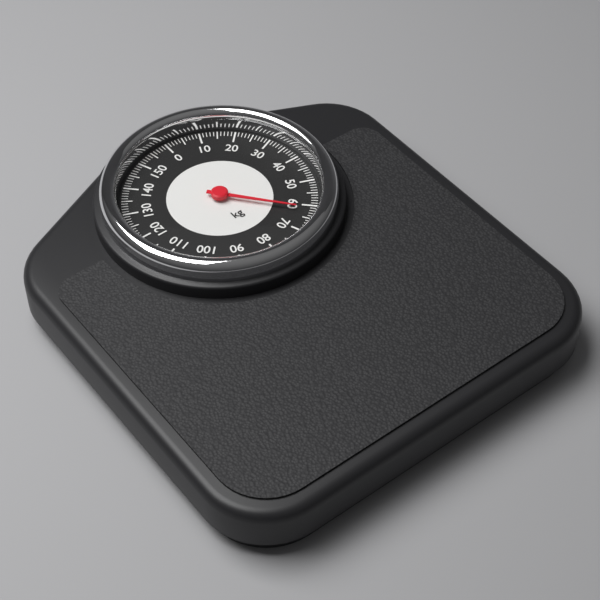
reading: 62 kg
